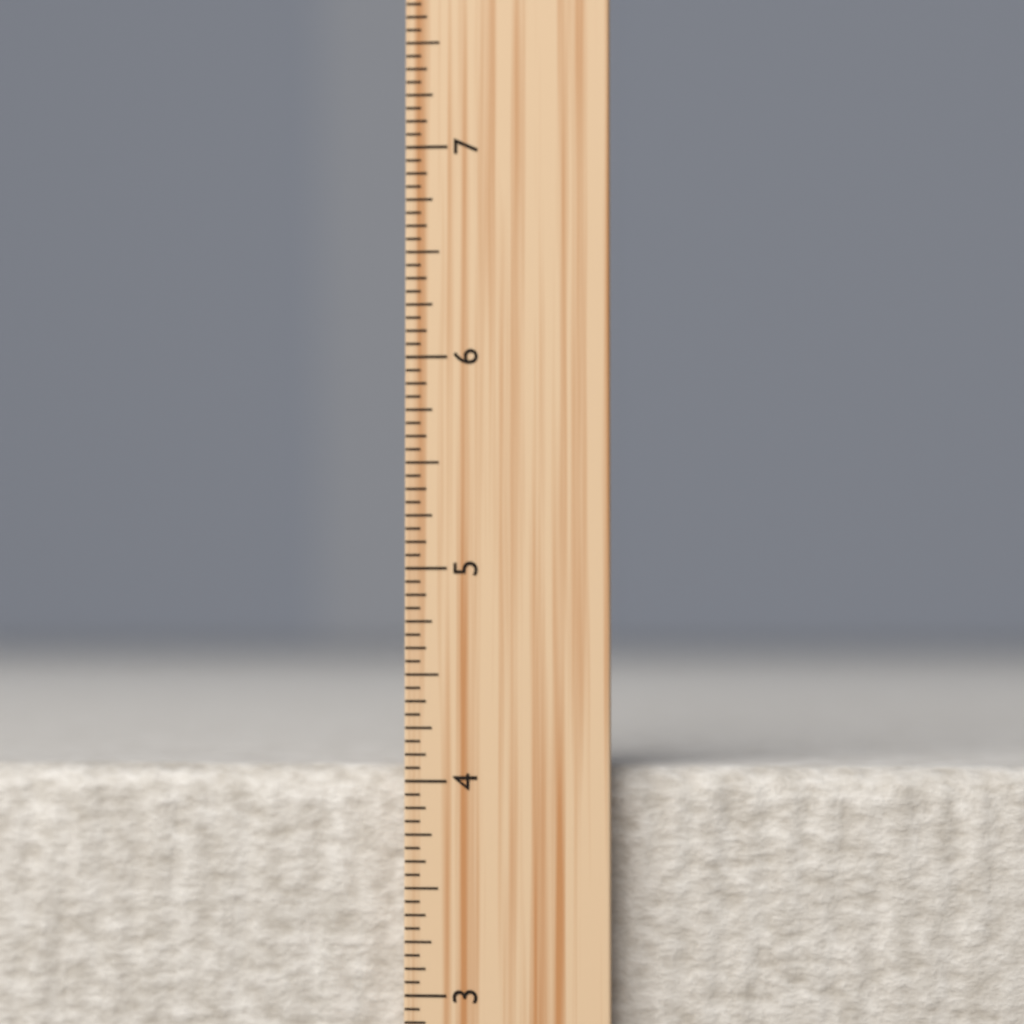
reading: 4.0625 inch
